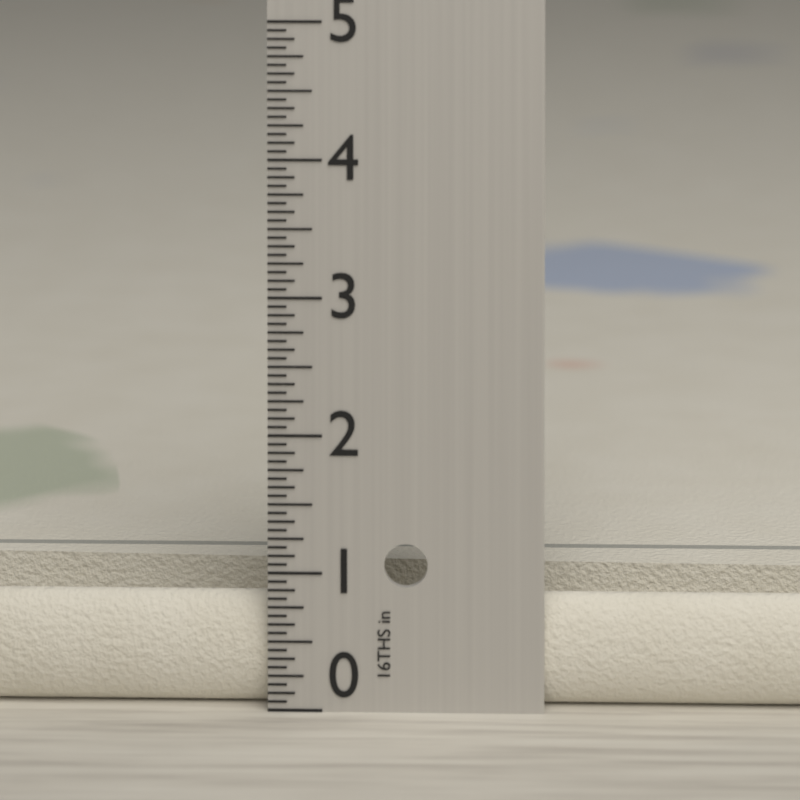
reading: 0.8125 in
